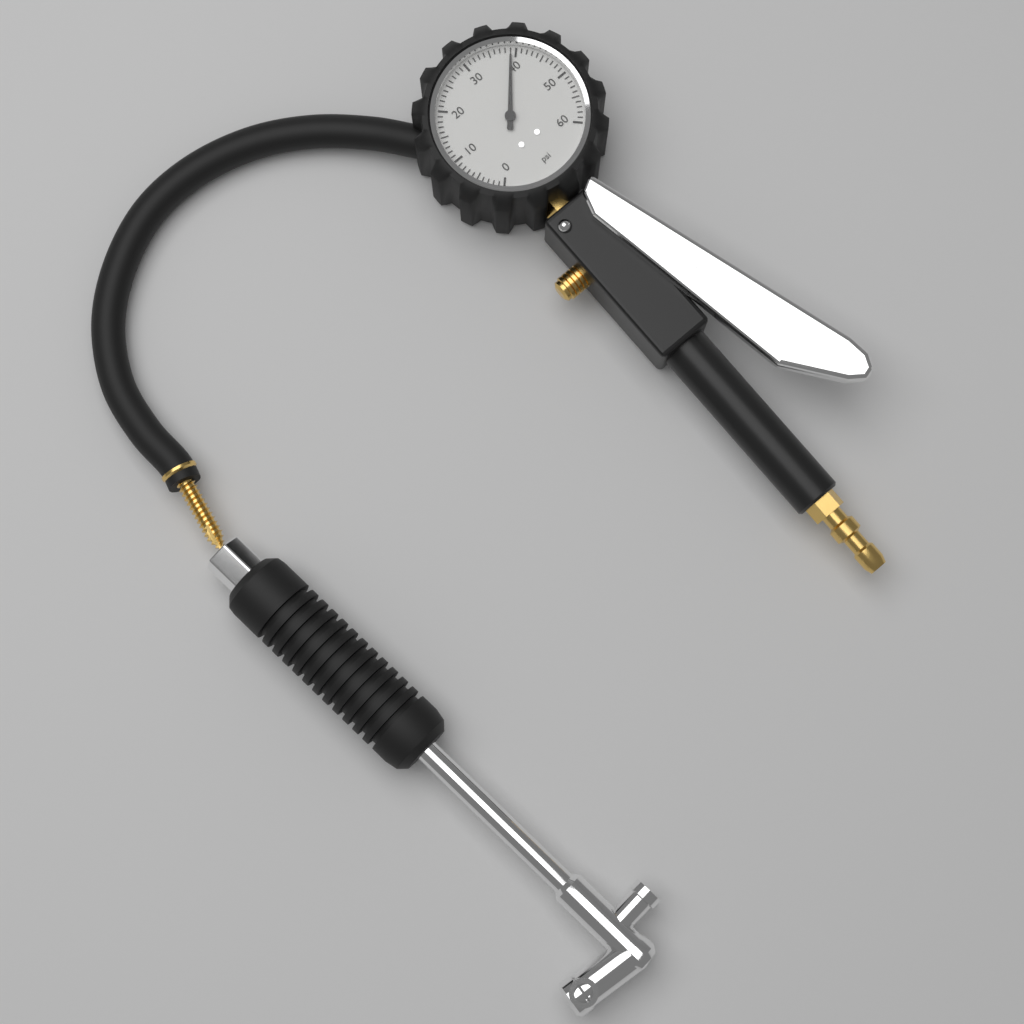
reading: 39 psi
